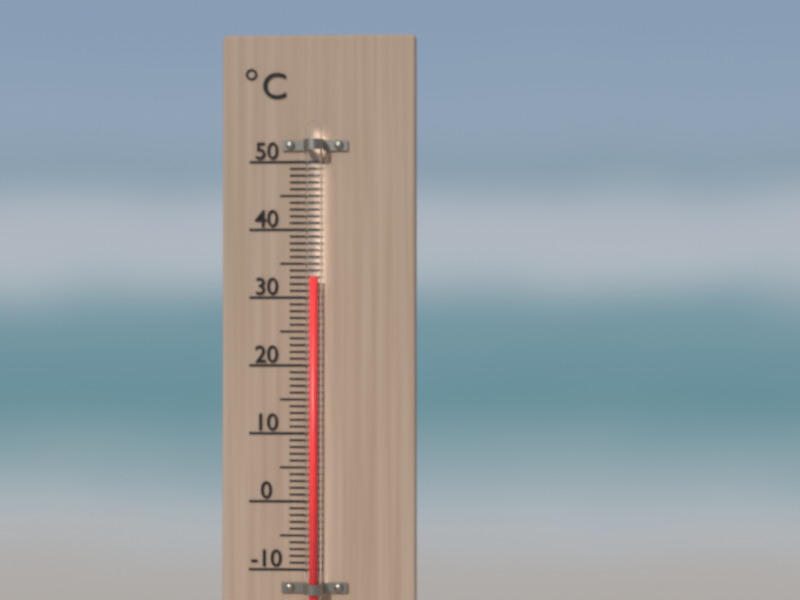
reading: 33 °C
